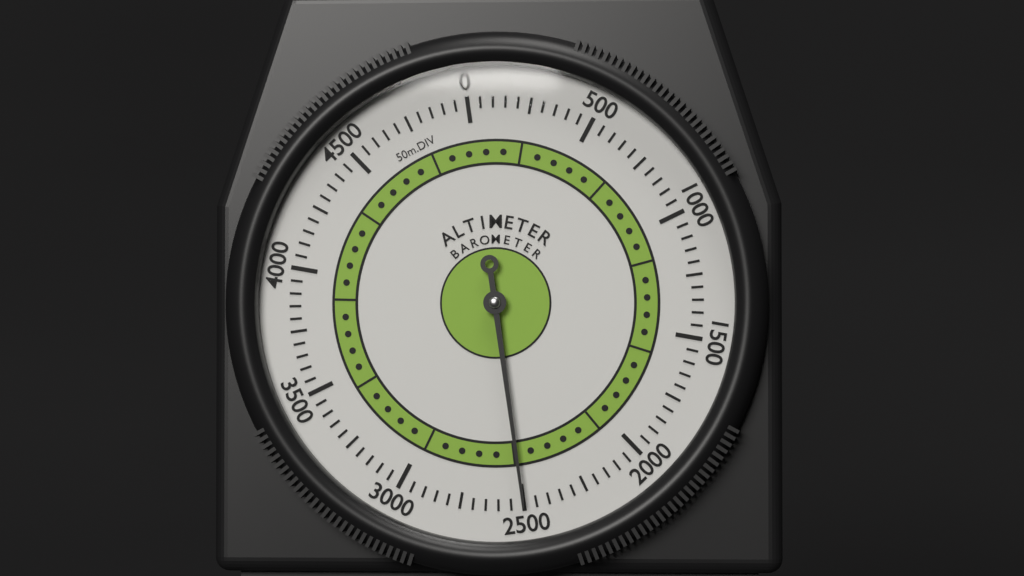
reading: 2500 m
